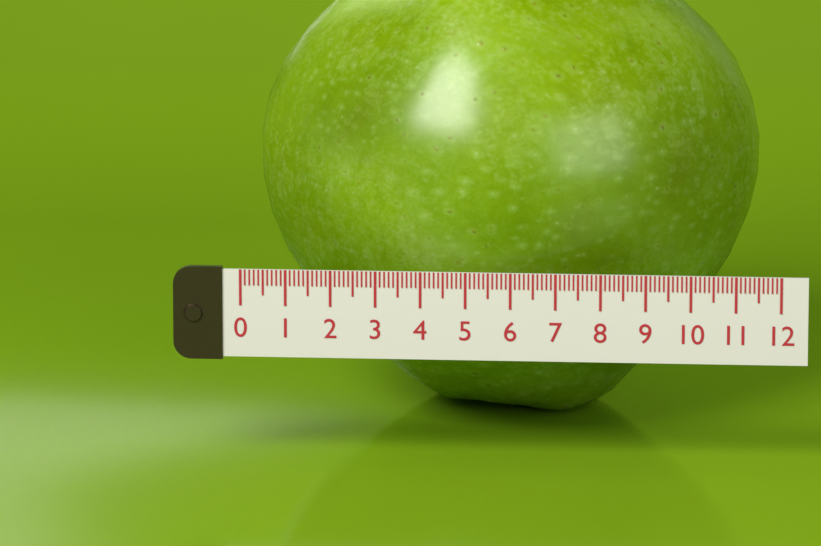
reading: 11.4 (no unit)
